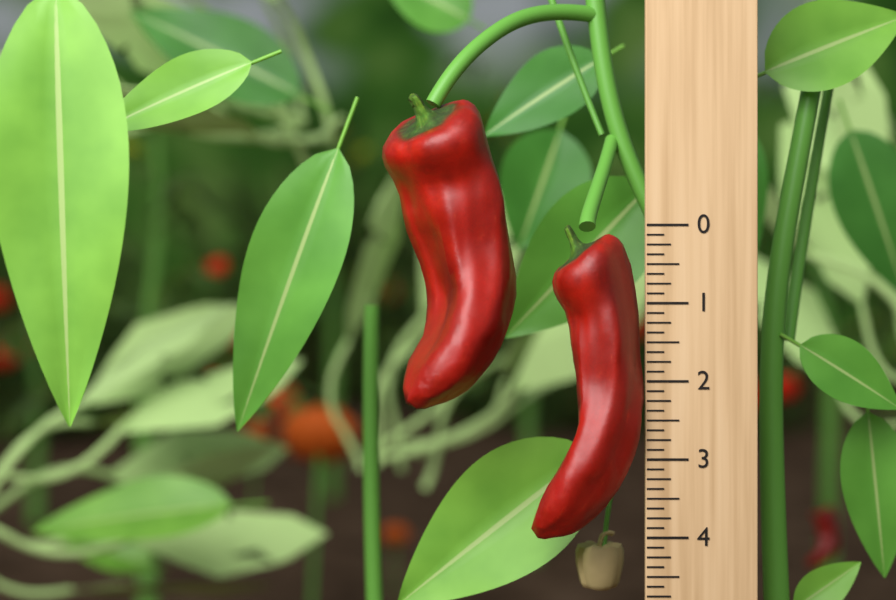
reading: 4.000 (no unit)
